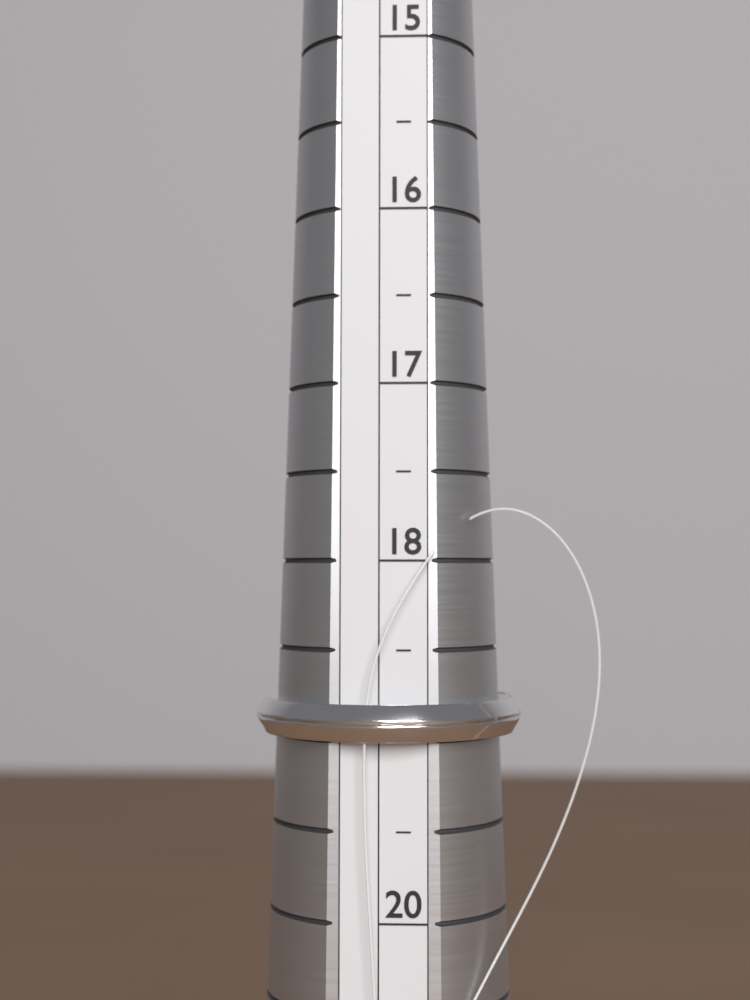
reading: 19.0 (no unit)
